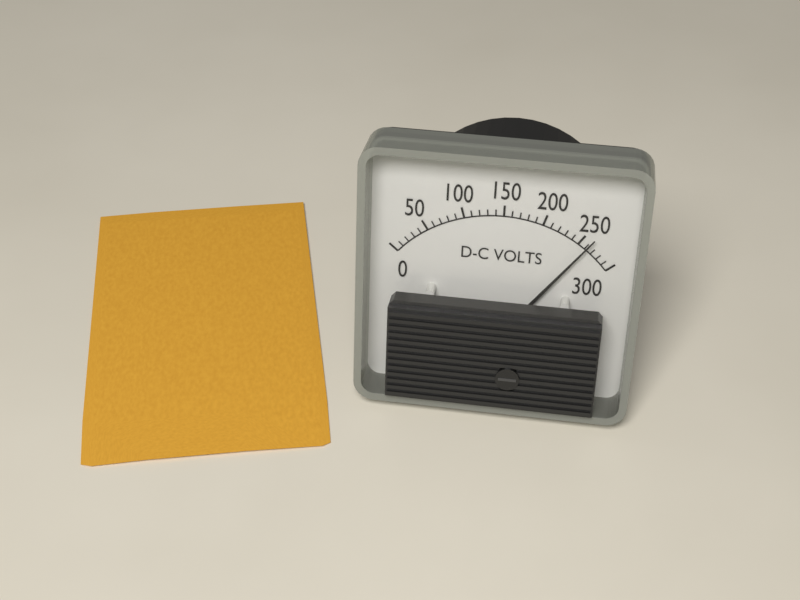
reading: 260 V
